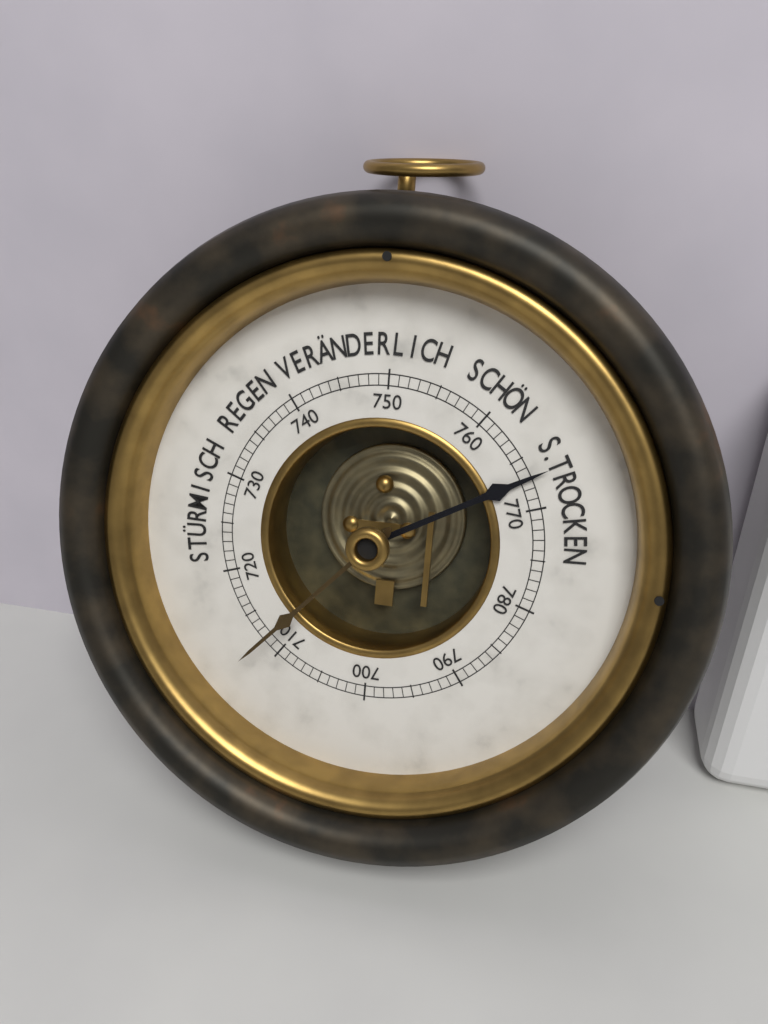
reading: 767 mmHg
